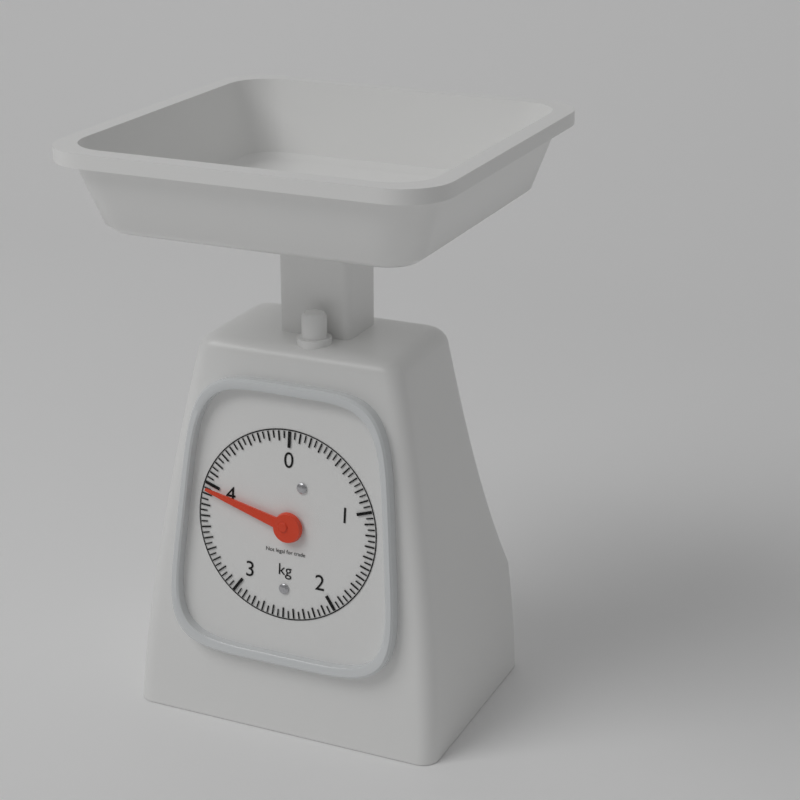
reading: 3.95 kg
